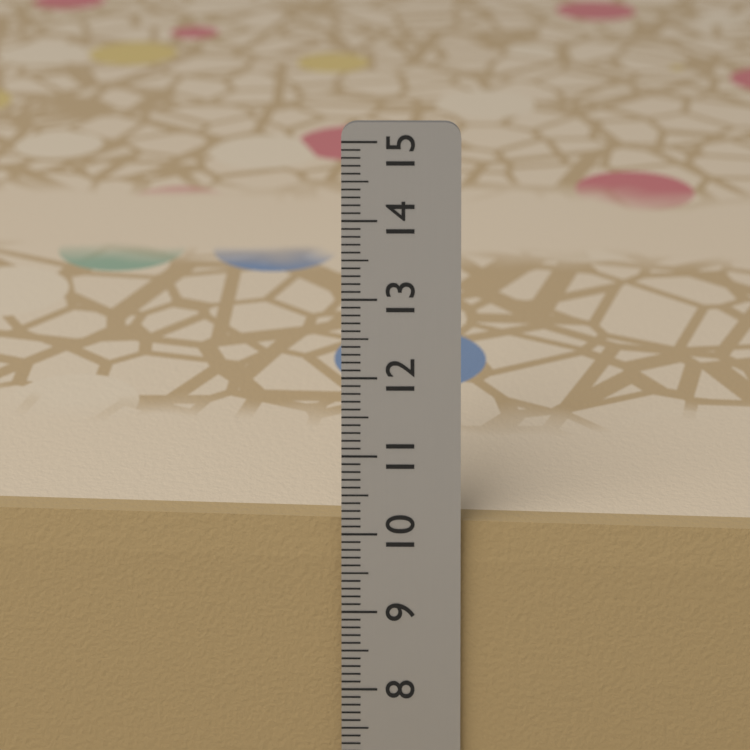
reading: 10.1 cm
